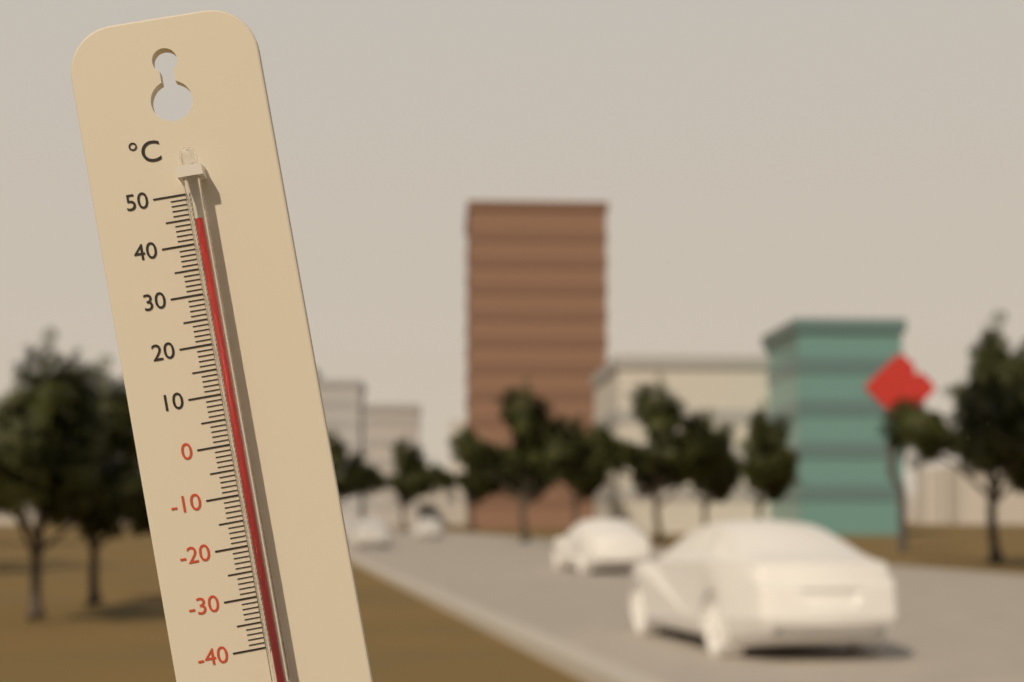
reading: 44 °C
